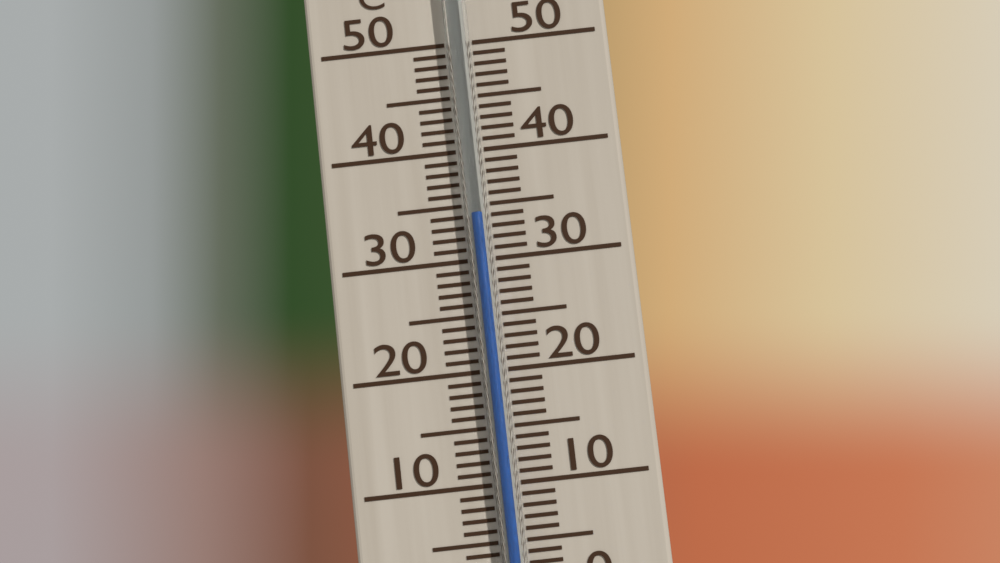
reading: 34 °C
